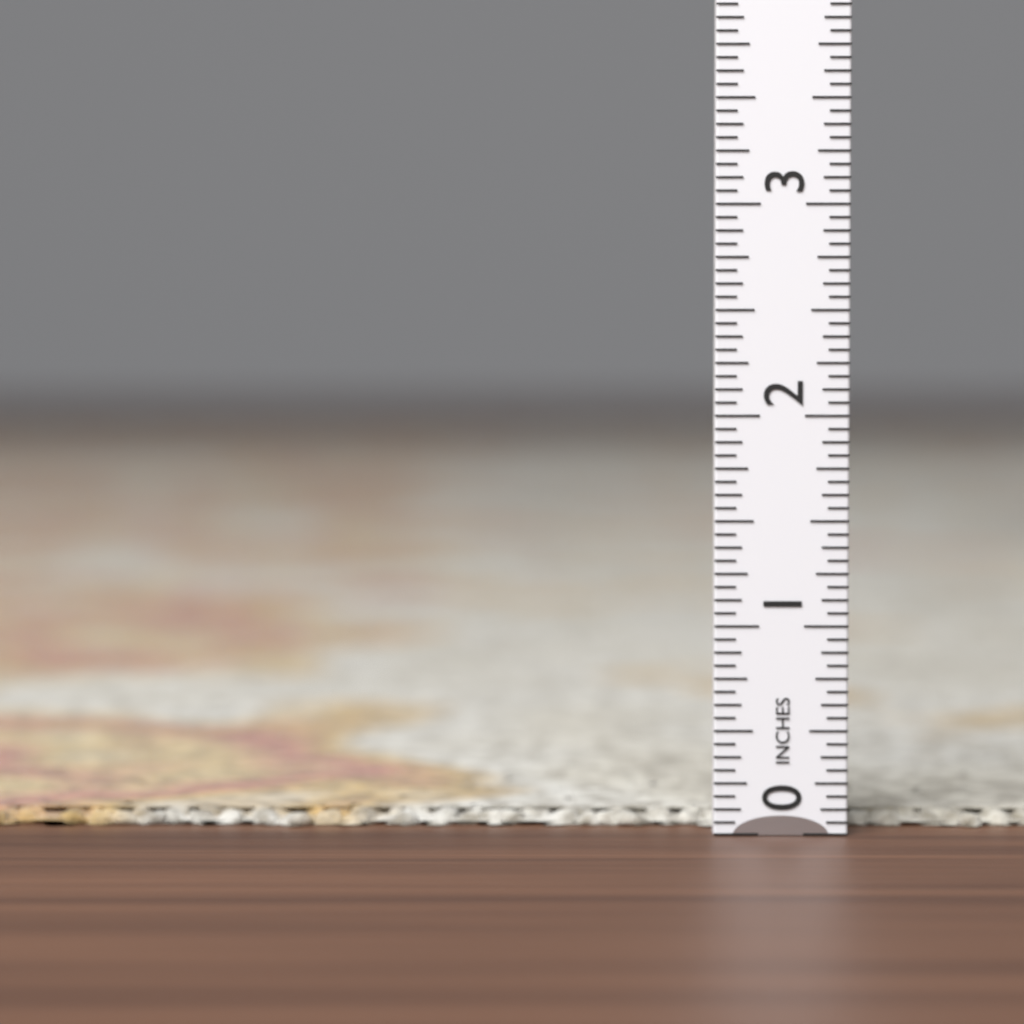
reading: 0.0625 in
